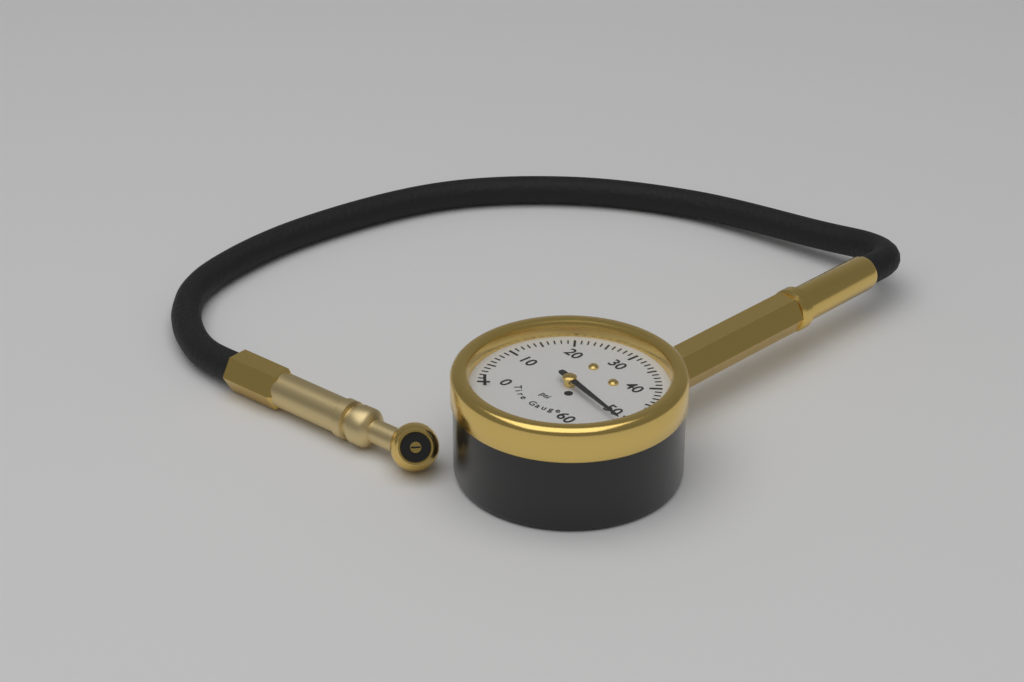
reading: 52 psi
